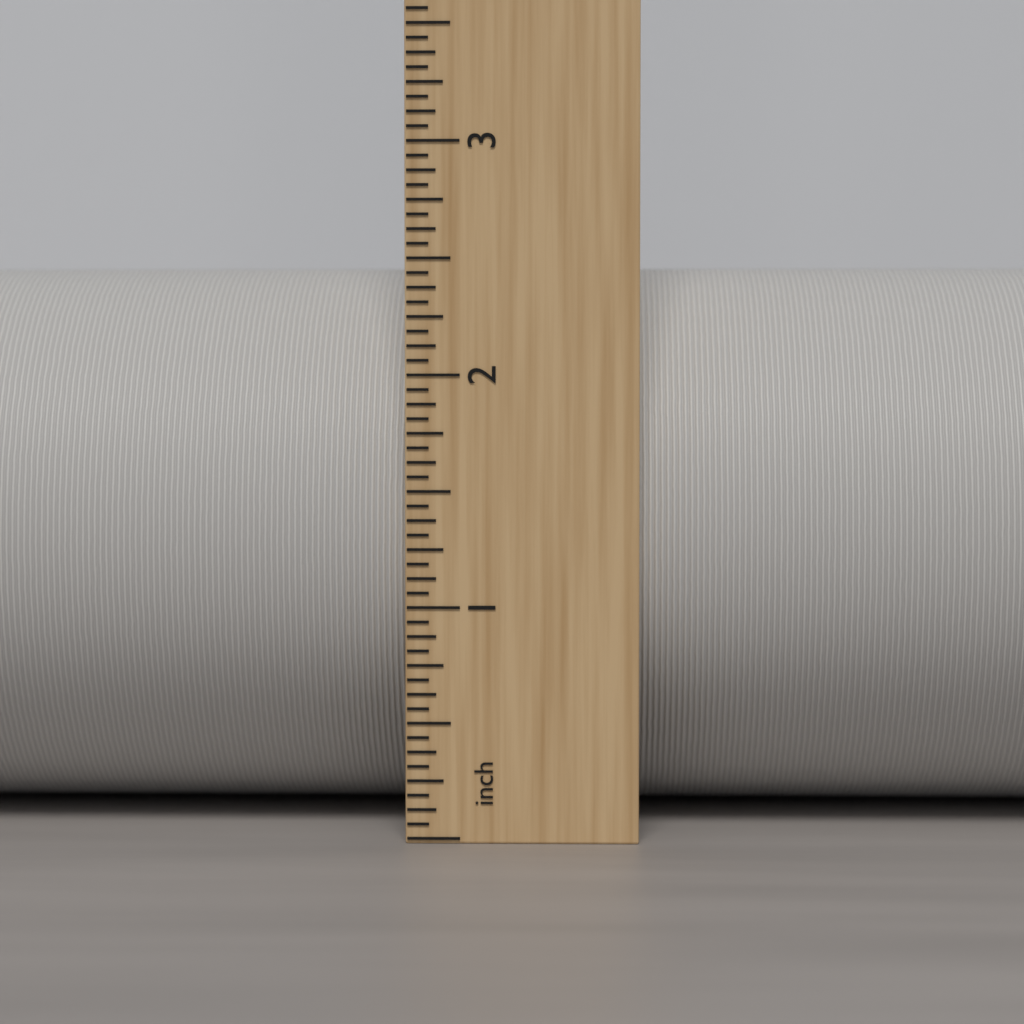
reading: 2.5000 inch
